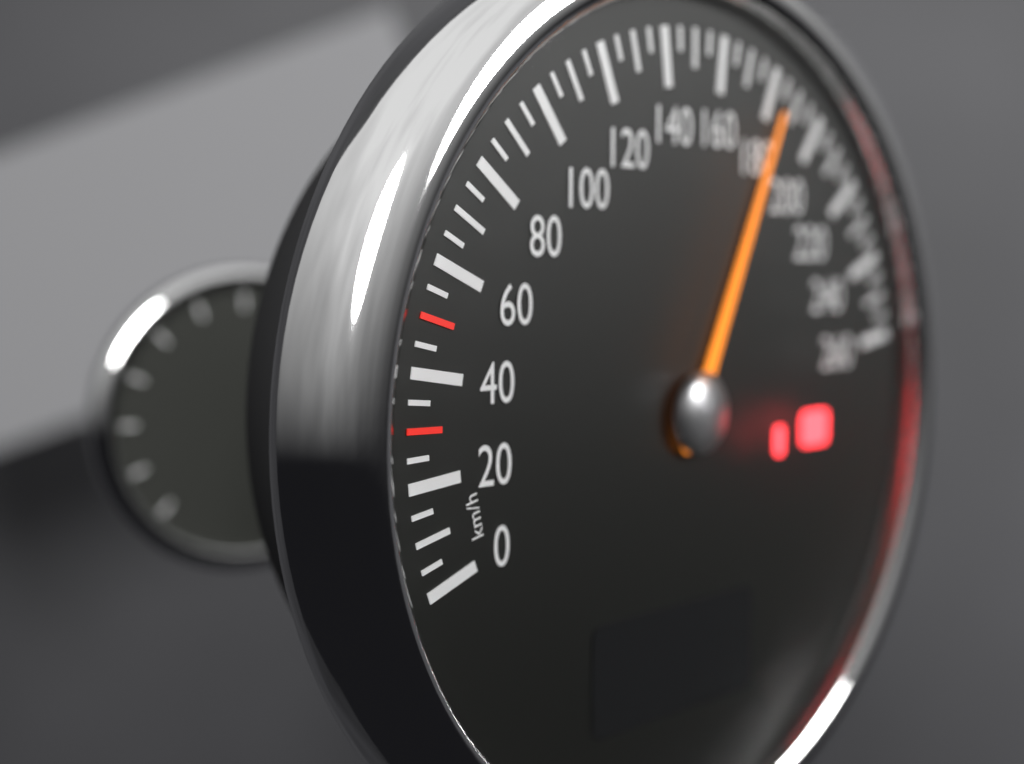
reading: 185 km/h
